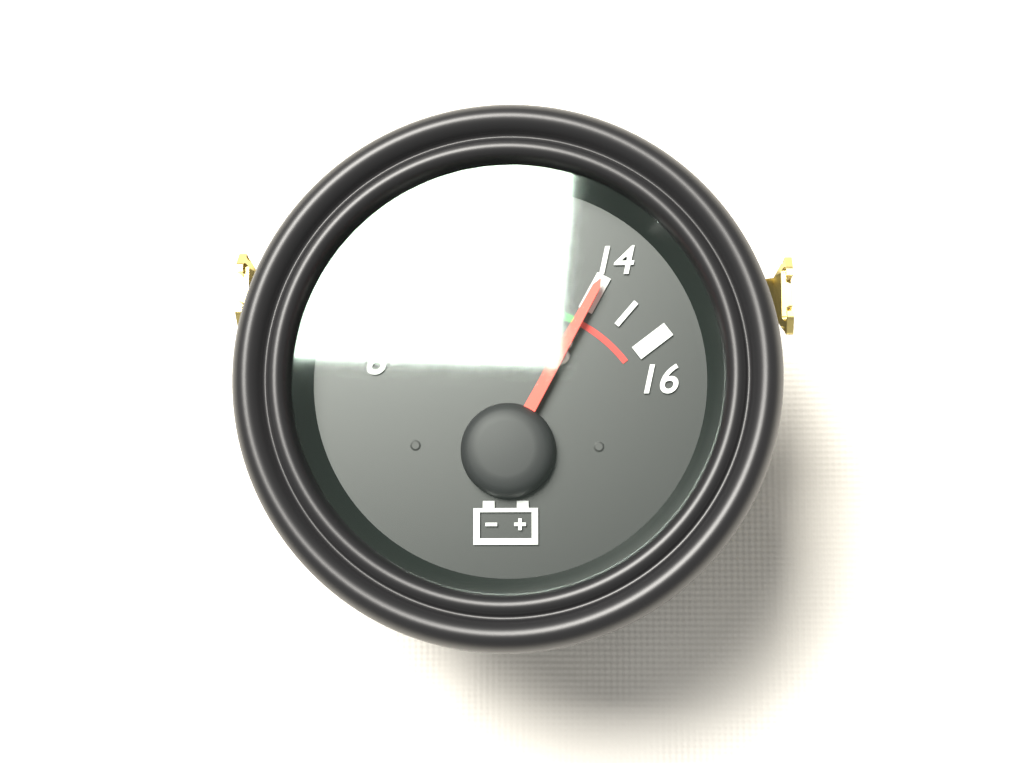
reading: 14 V
